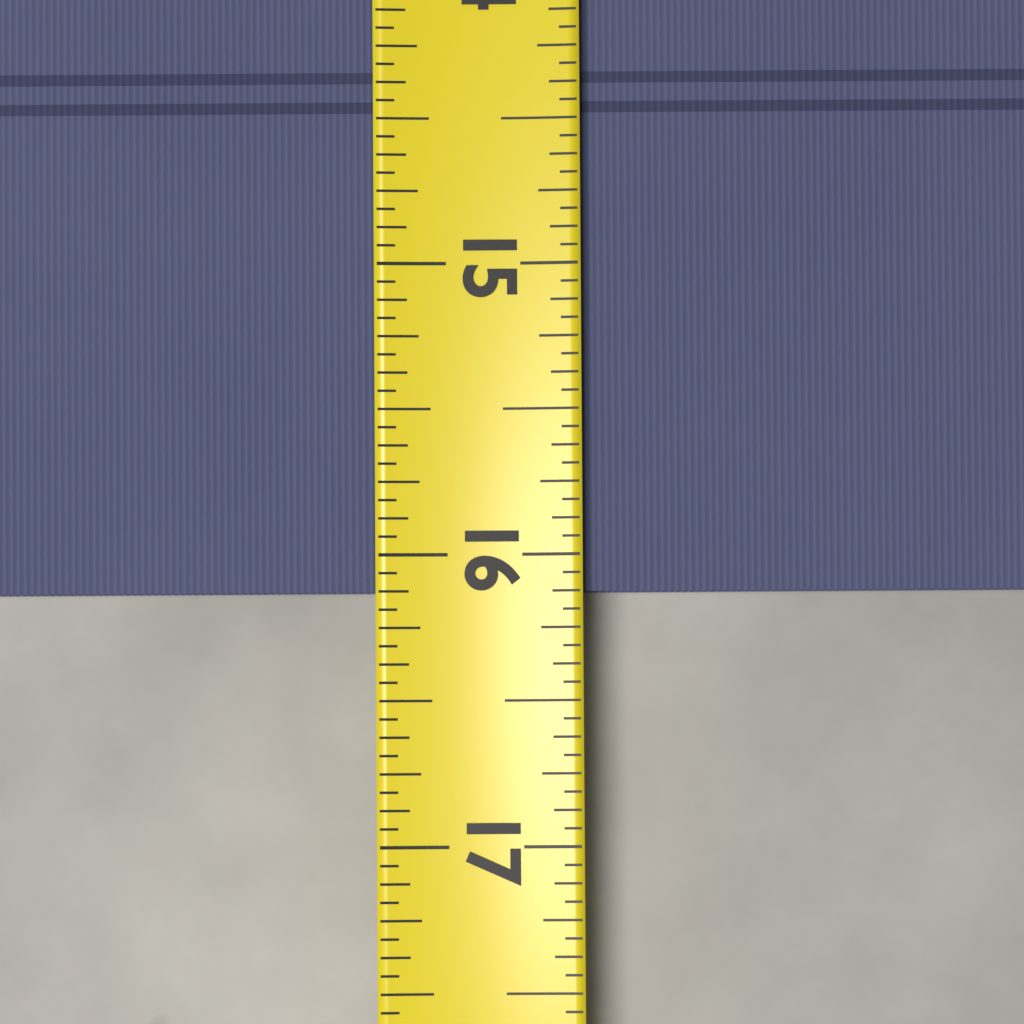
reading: 16.1250 (no unit)
